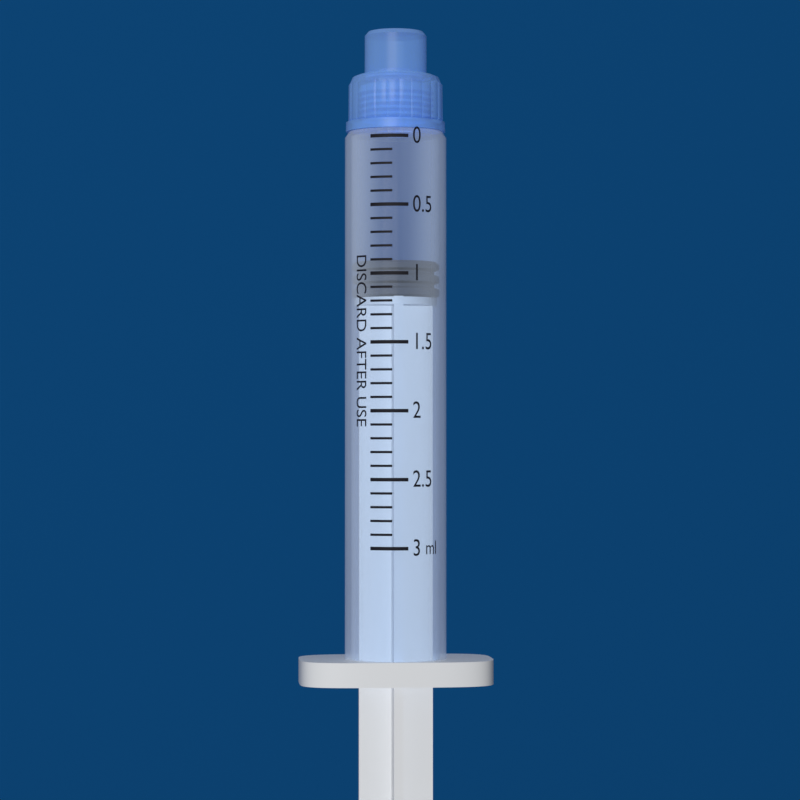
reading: 0.9 ml
